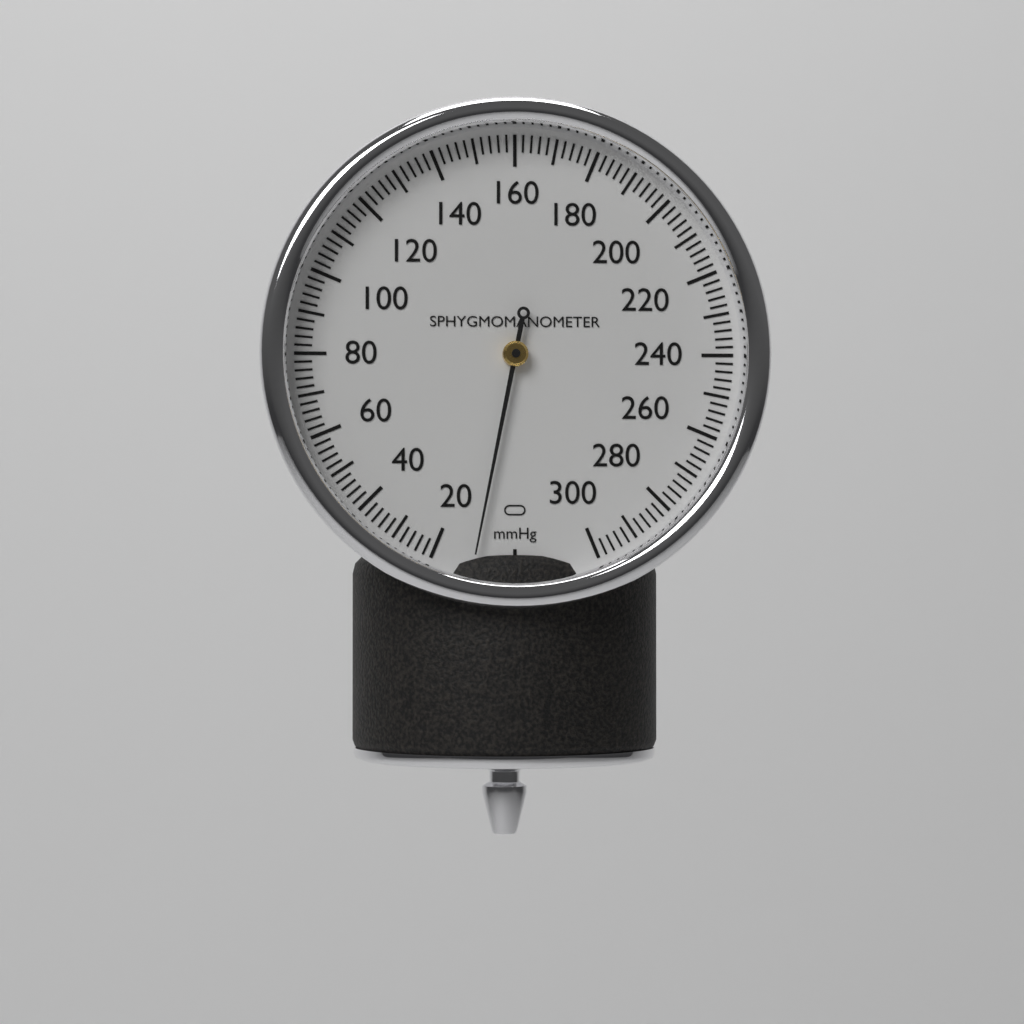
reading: 10 mmHg
